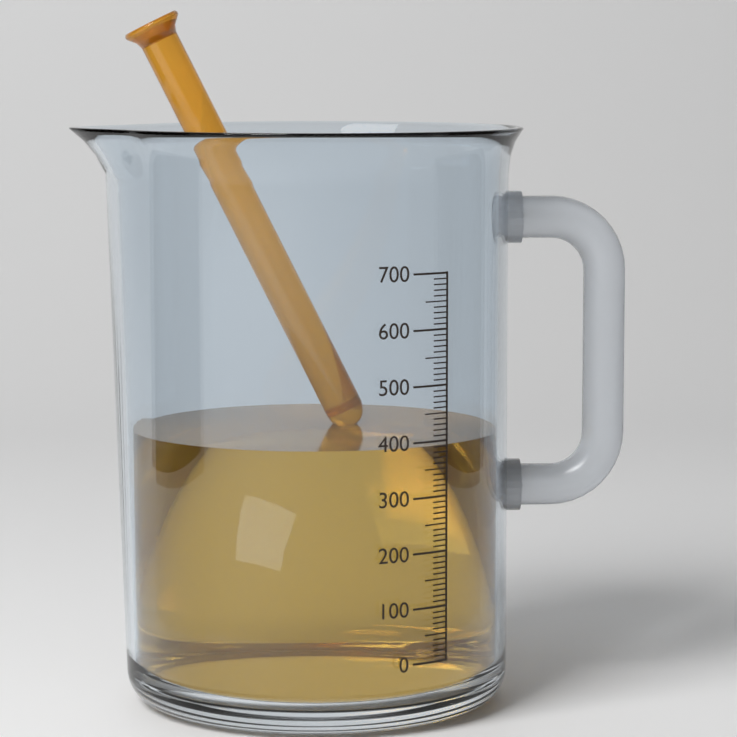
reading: 390 (no unit)
